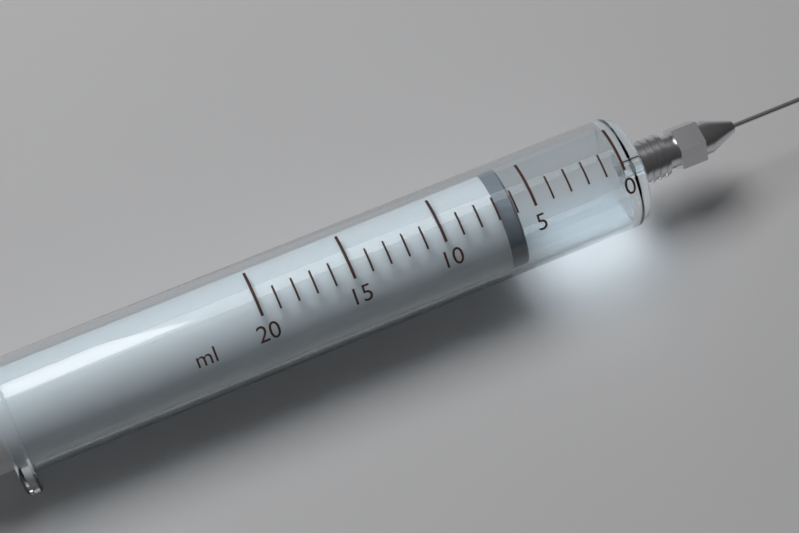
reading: 6 ml
